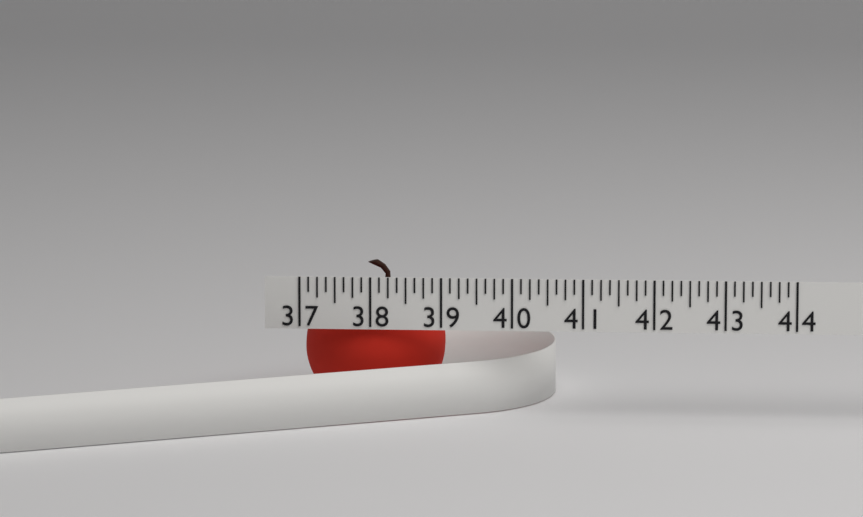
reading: 39.000 (no unit)
